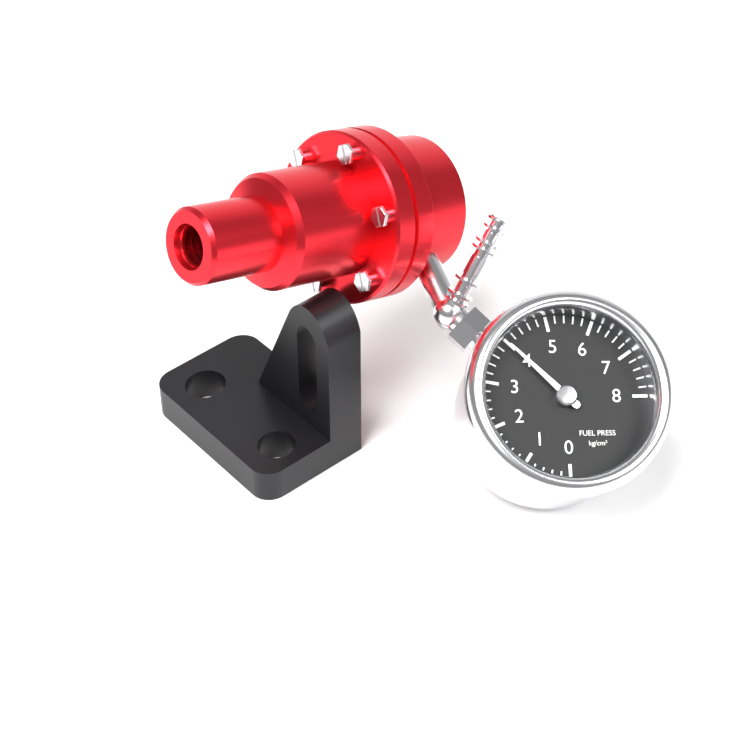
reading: 4.0 kg/cm²
